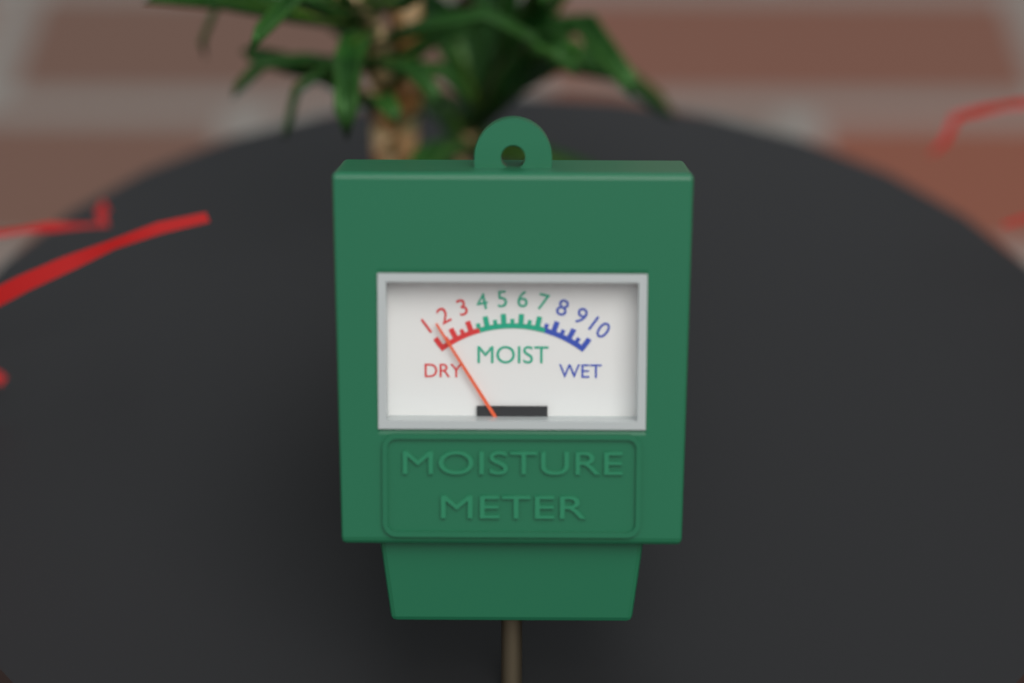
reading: 1.5 (no unit)
